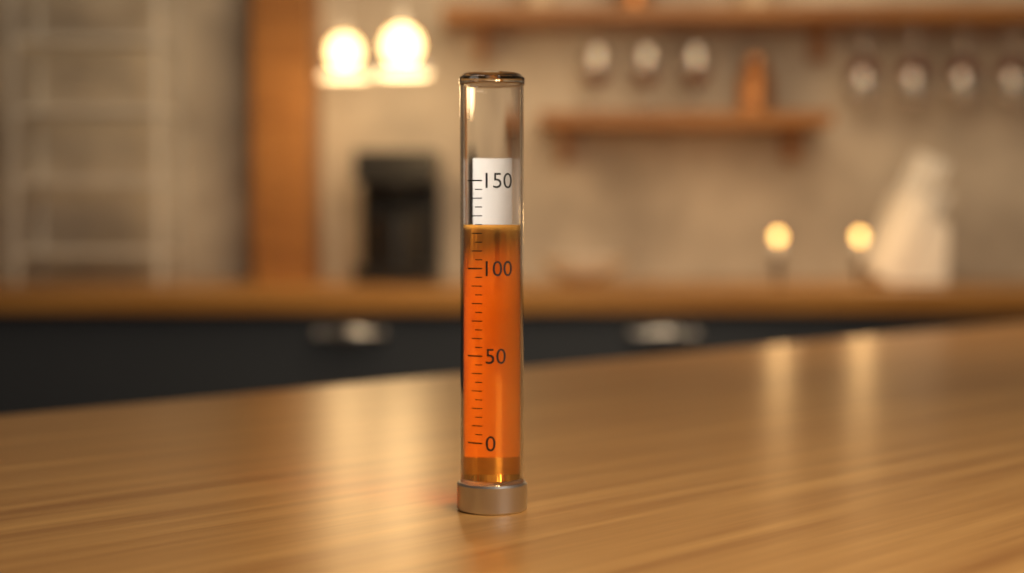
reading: 125 (no unit)
